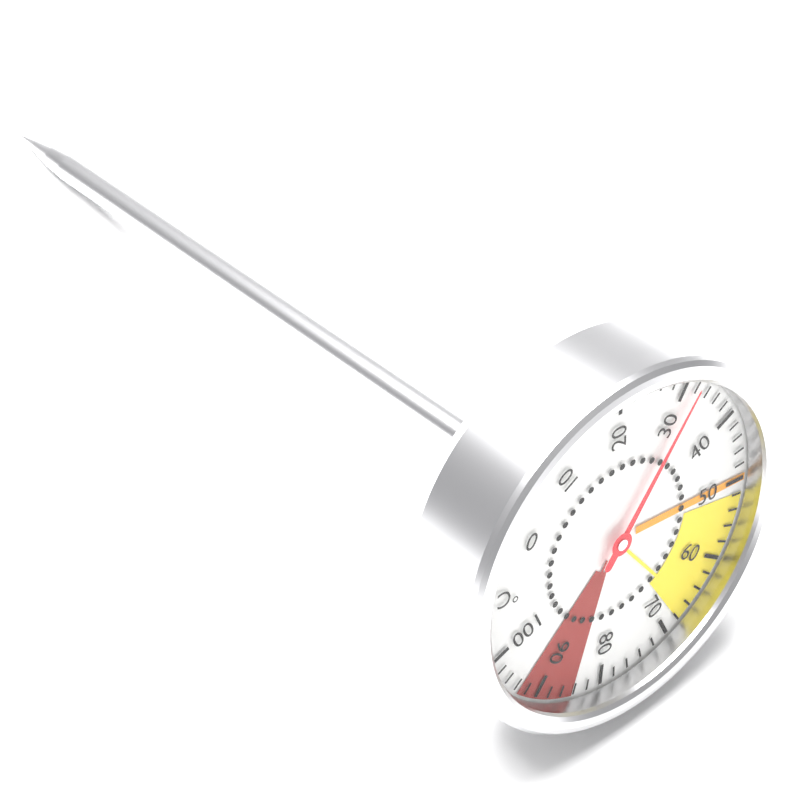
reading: 32 °C
